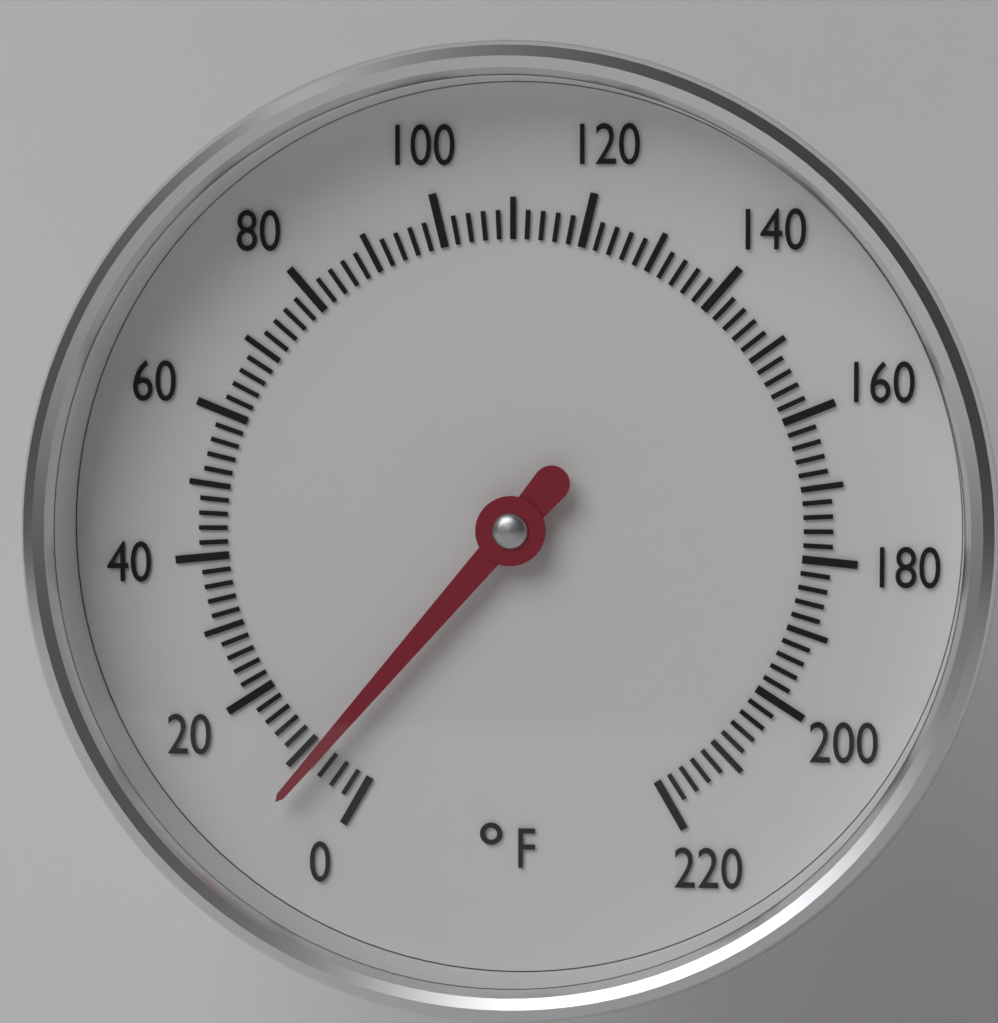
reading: 8 °F
